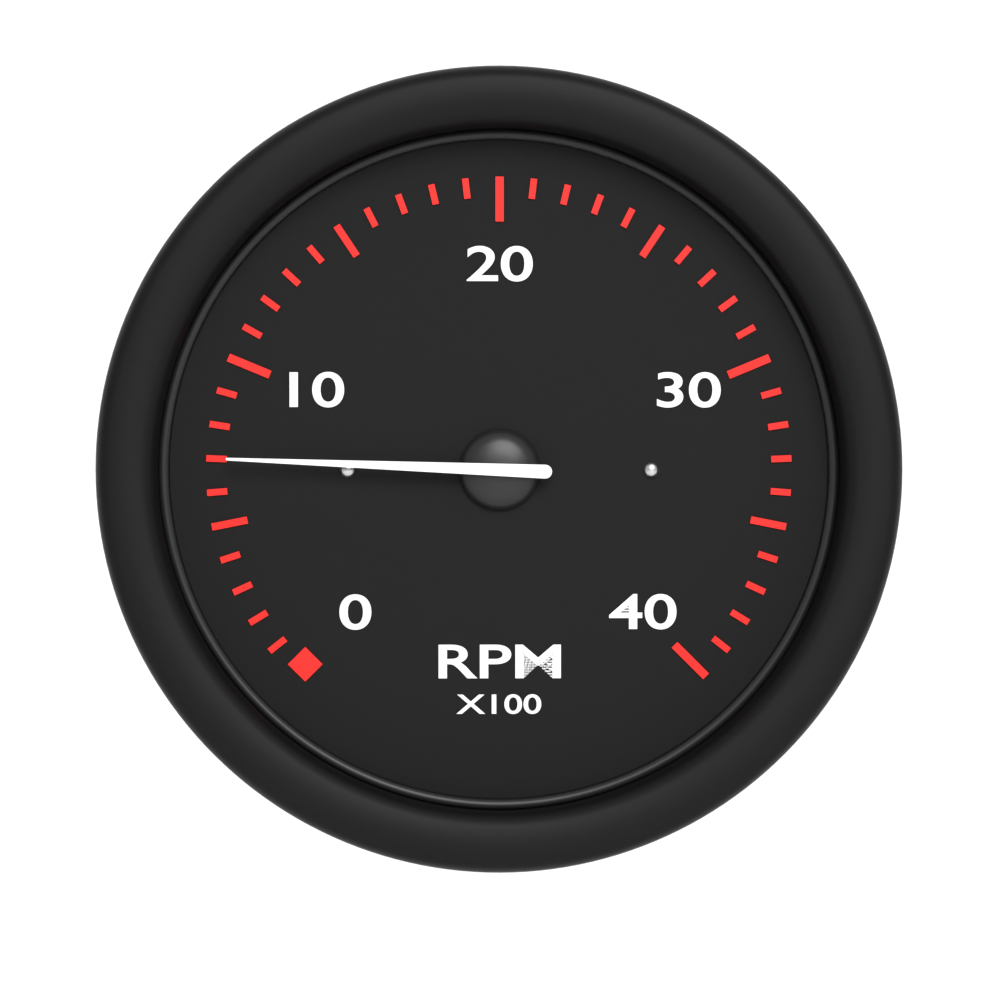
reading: 7 RPM x100
